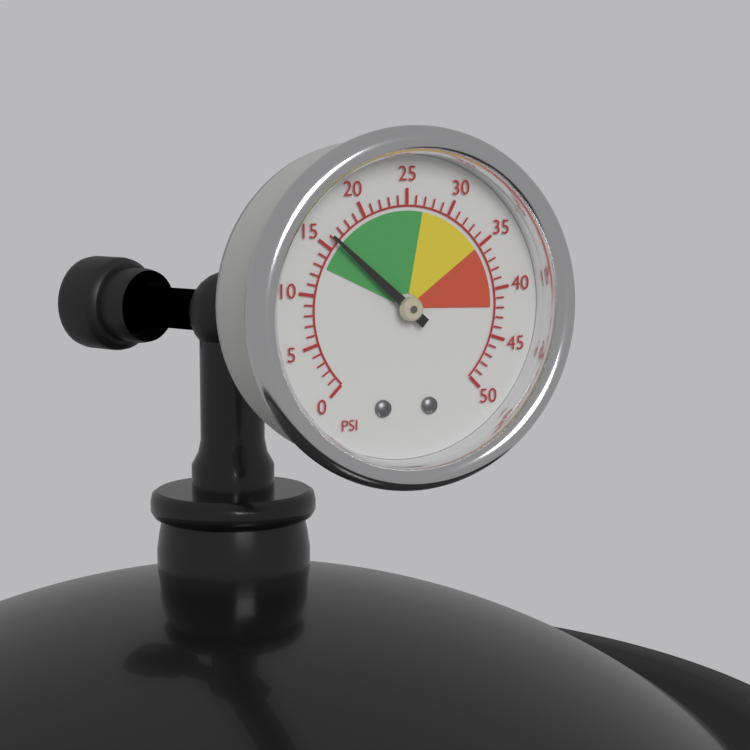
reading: 16 psi
